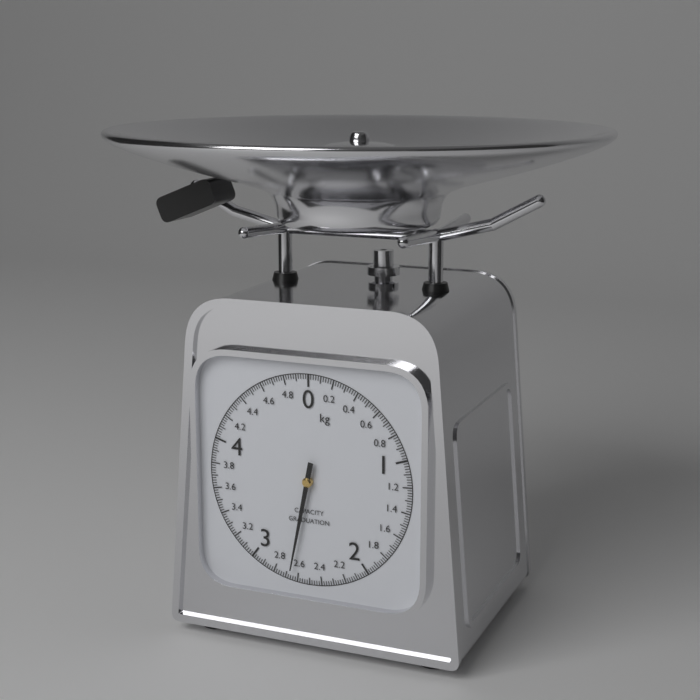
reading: 2.66 kg
